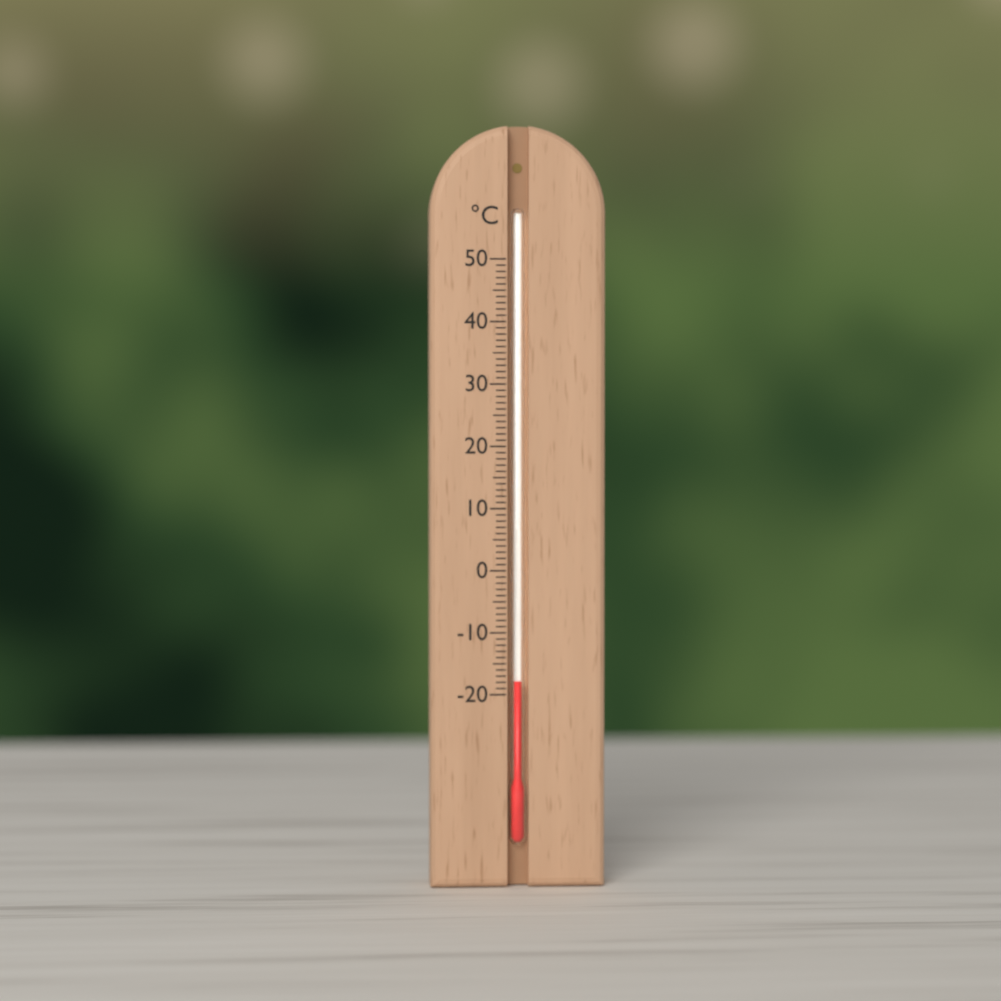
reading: -18 °C
